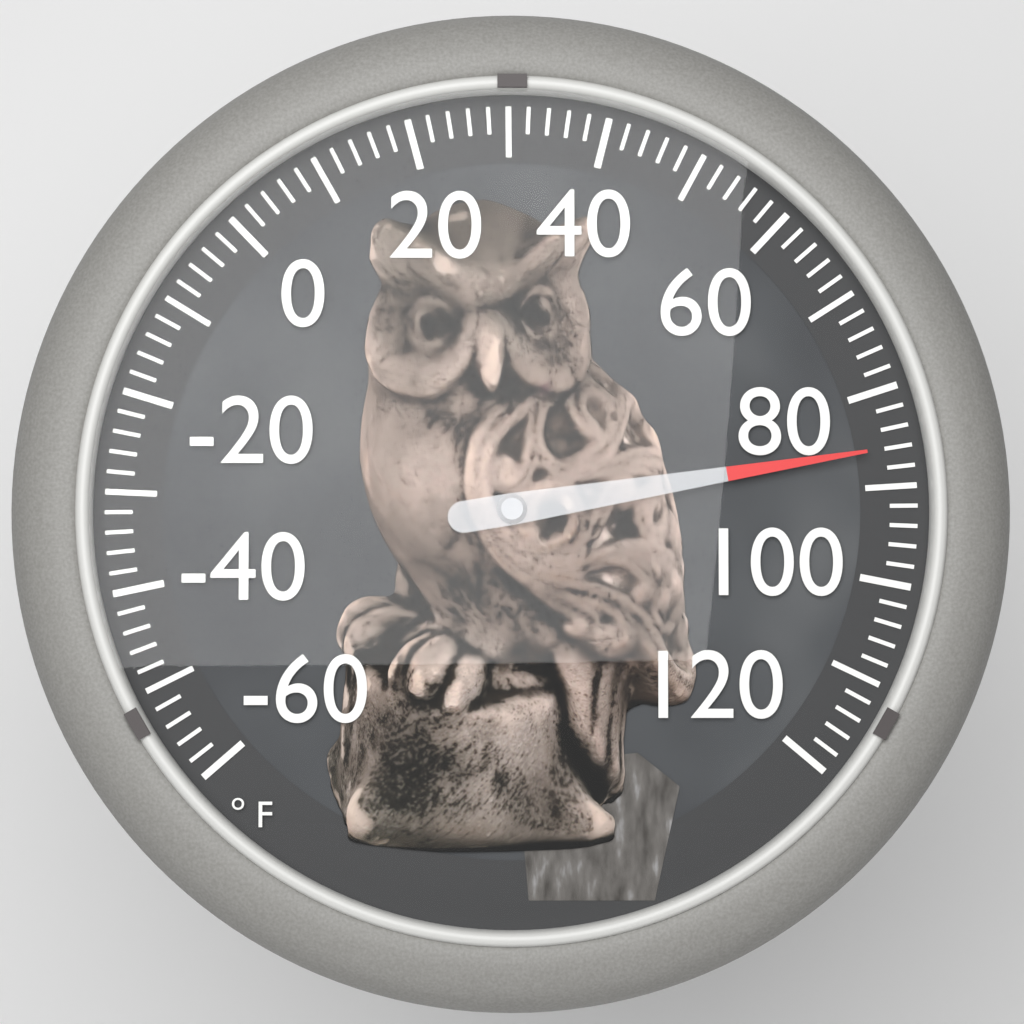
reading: 86 °F
